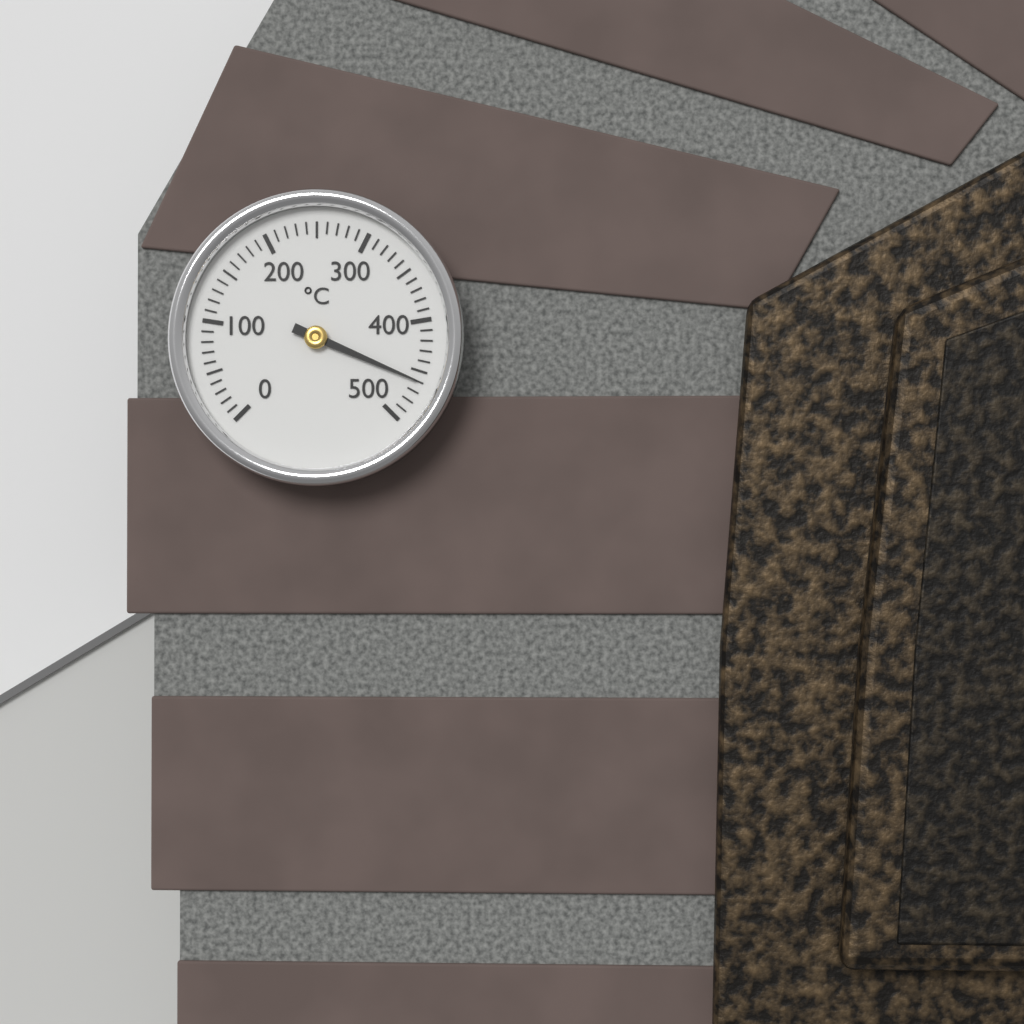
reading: 460 °C
